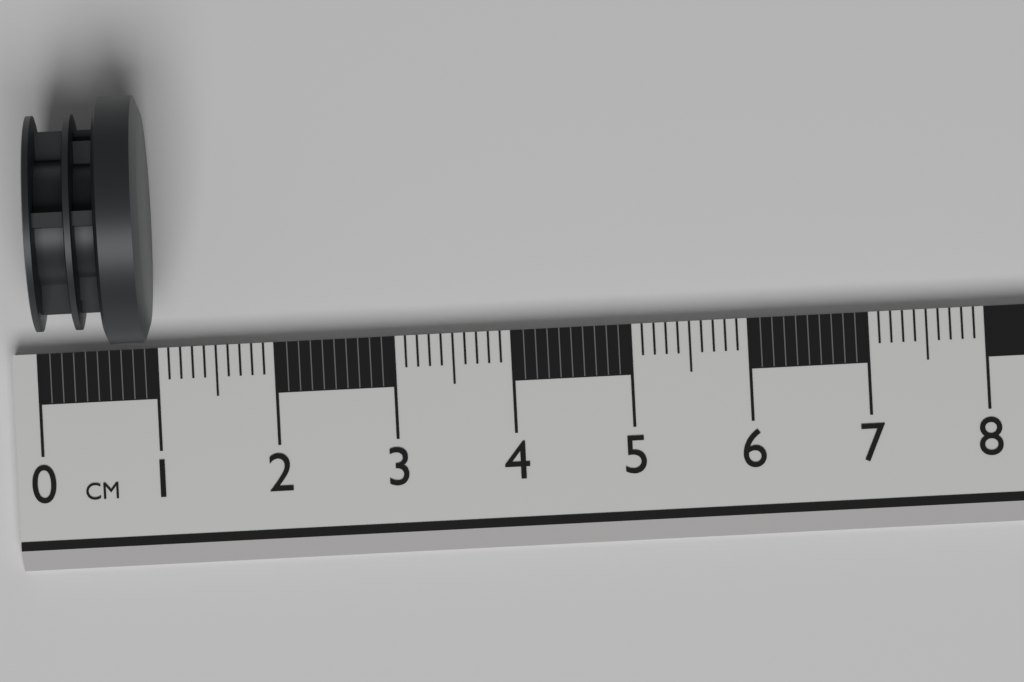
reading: 1.0 cm
